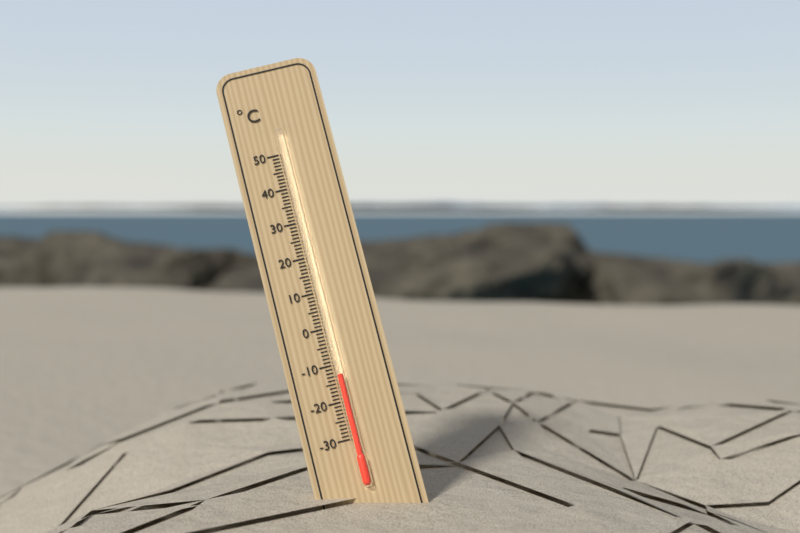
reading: -13 °C
